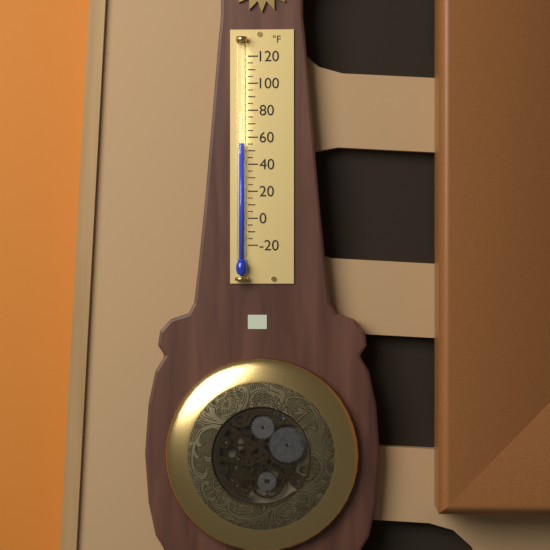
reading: 55 °F
